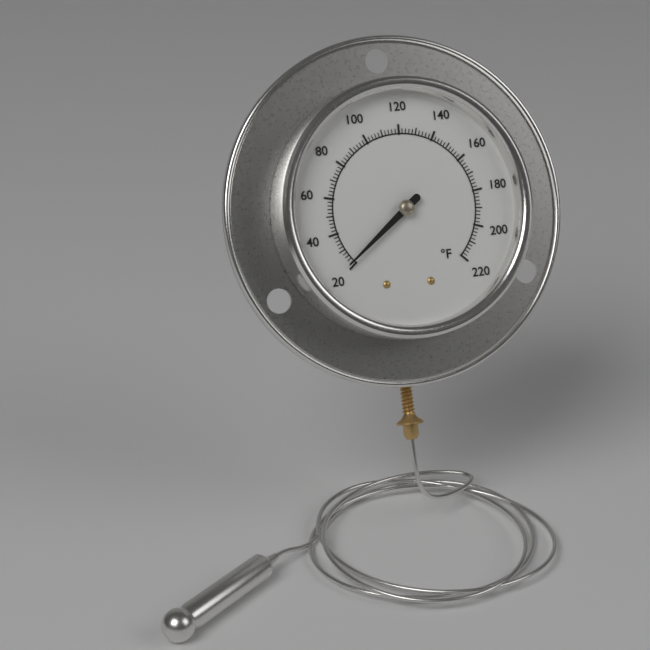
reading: 22 °F
